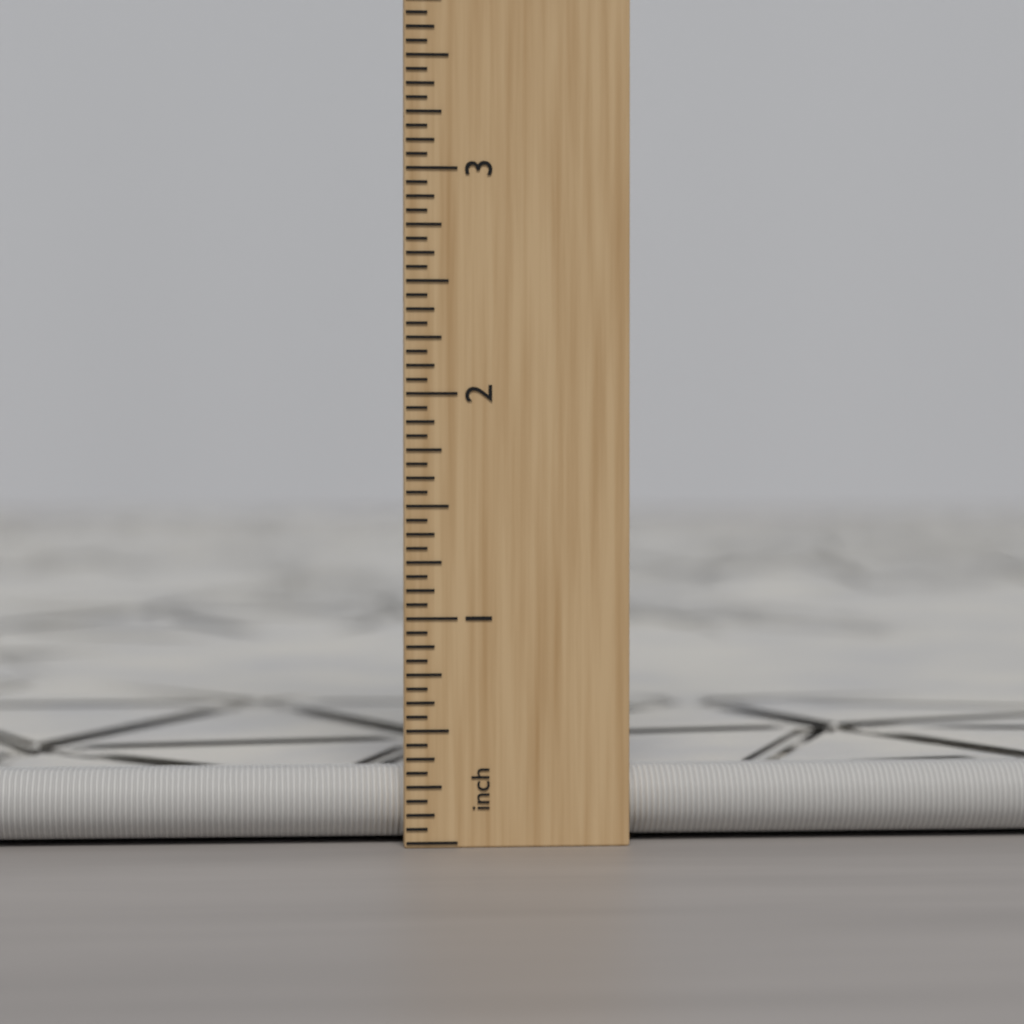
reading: 0.3125 inch
